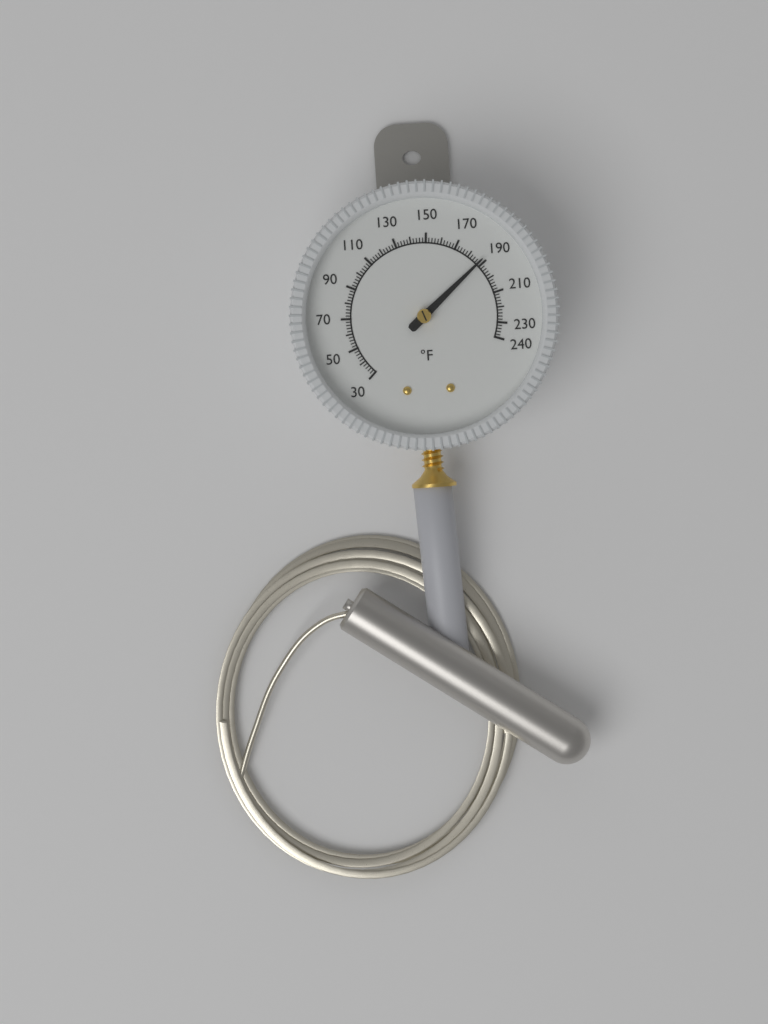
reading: 188 °F
